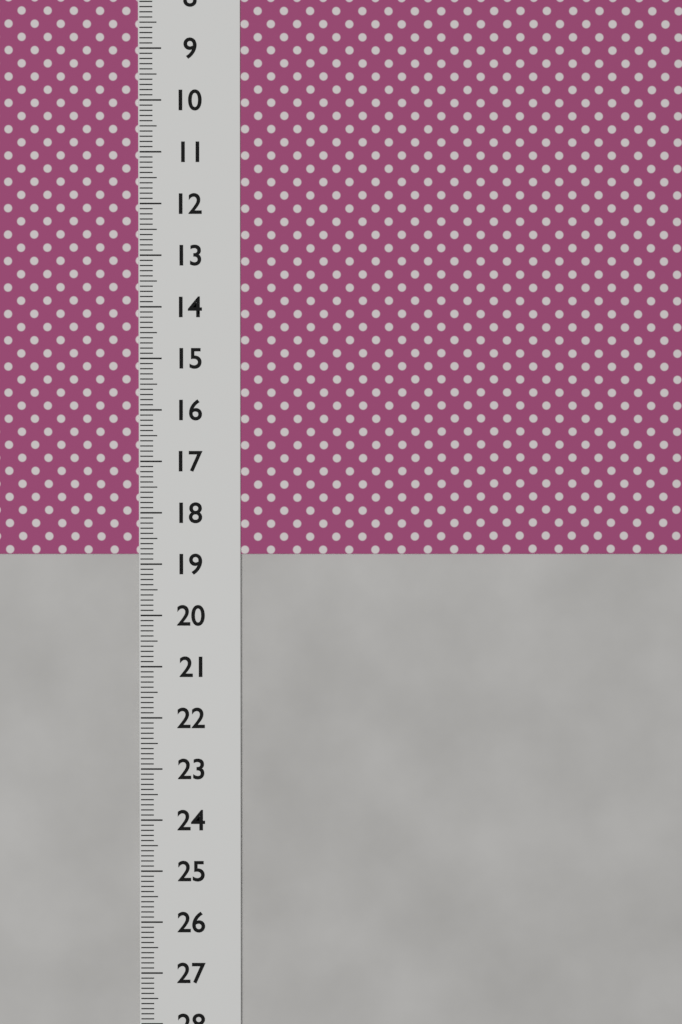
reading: 18.8 (no unit)
